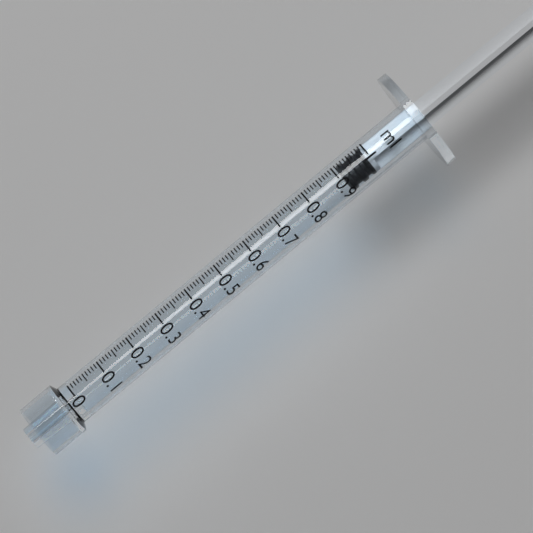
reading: 0.91 ml
